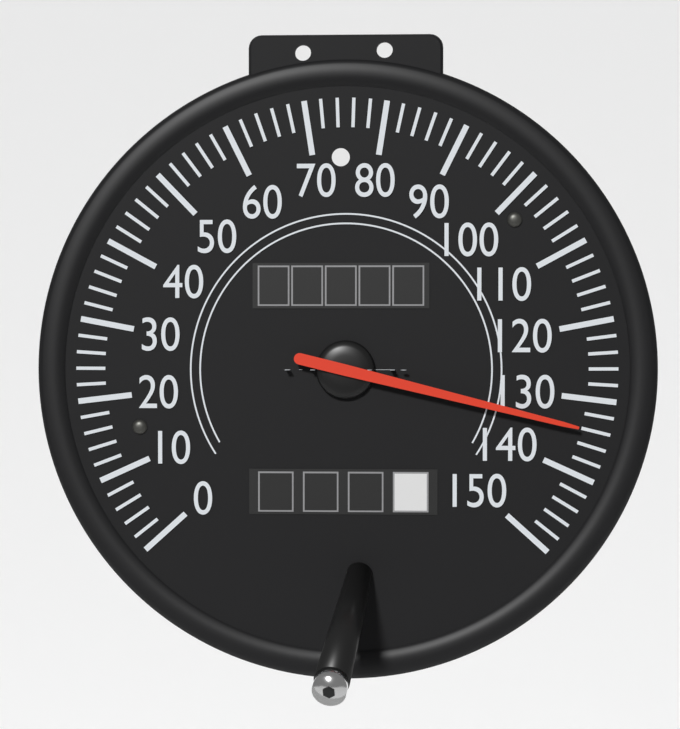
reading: 134 mph
